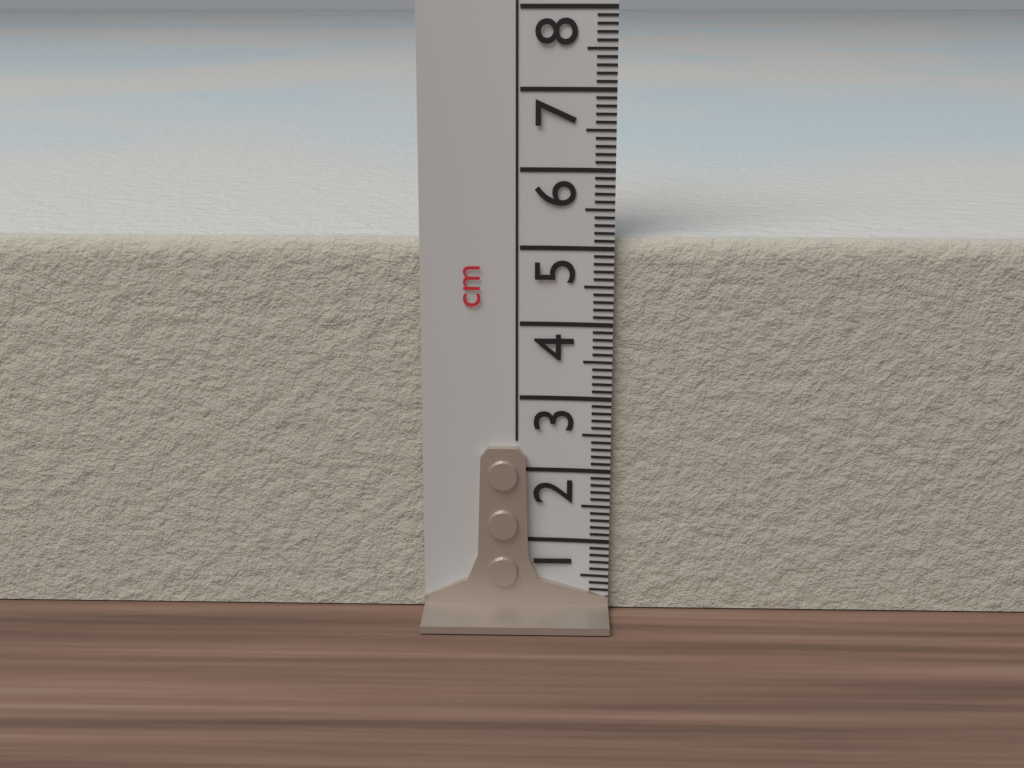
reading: 5.1 cm
